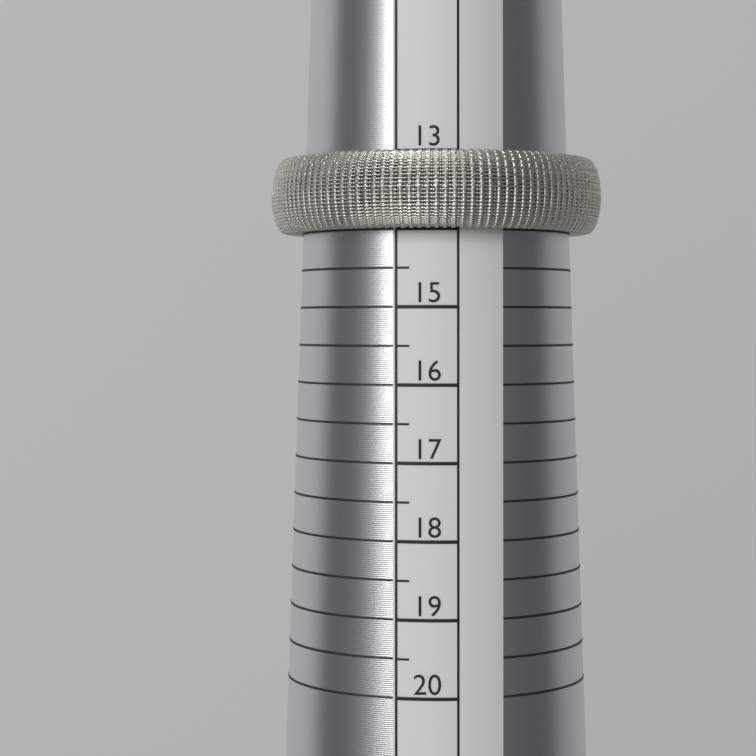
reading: 14.0 (no unit)
